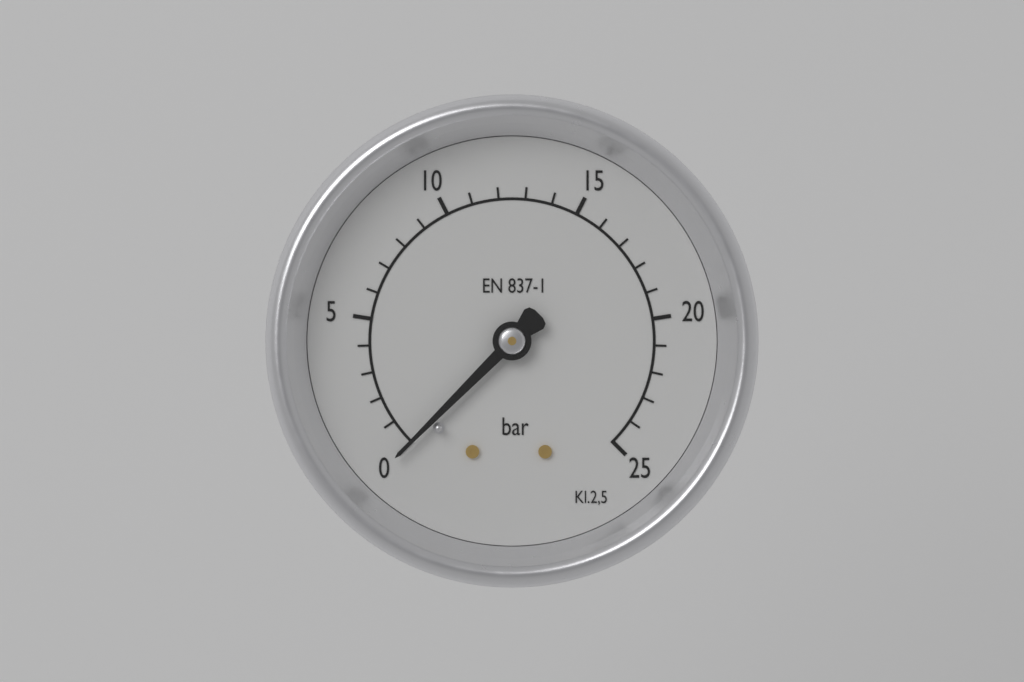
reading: 0 bar
